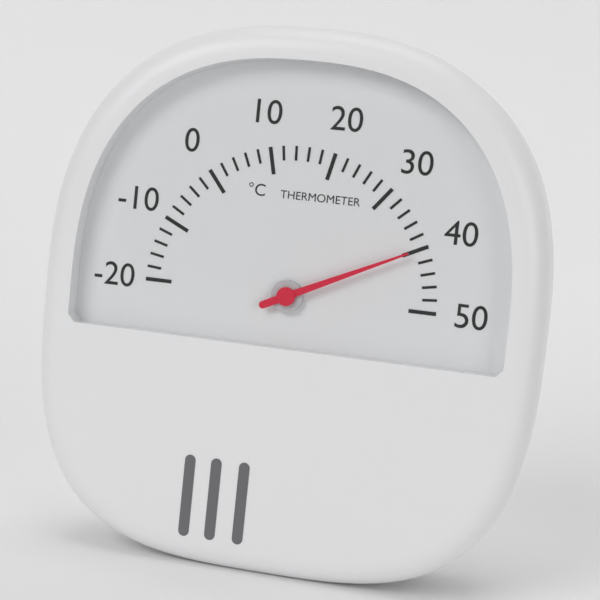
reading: 40 °C
